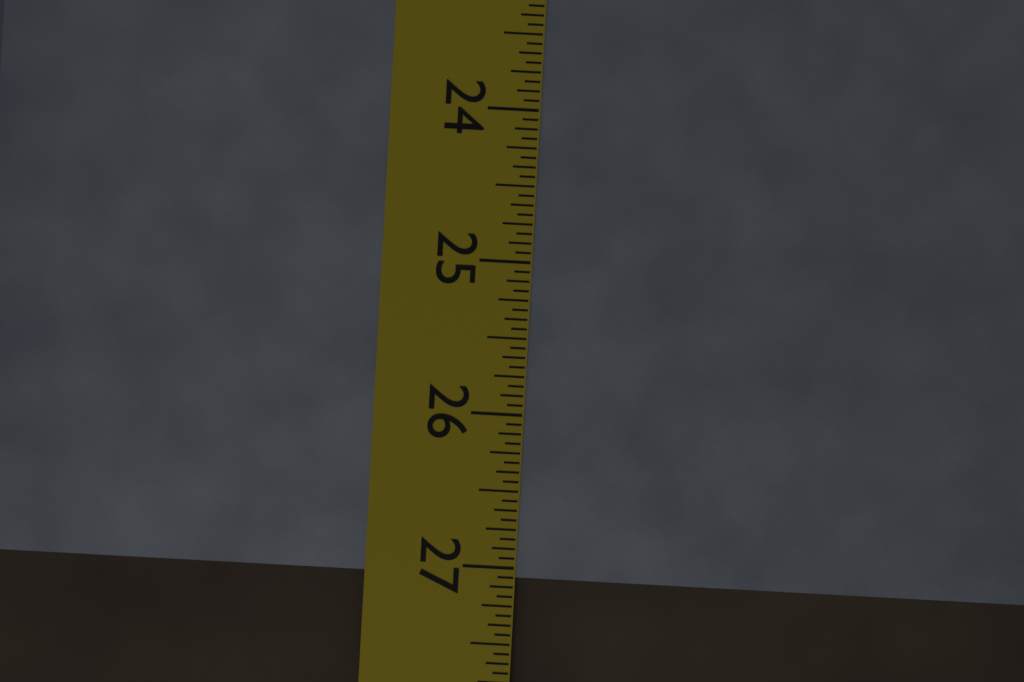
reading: 27.0625 in
